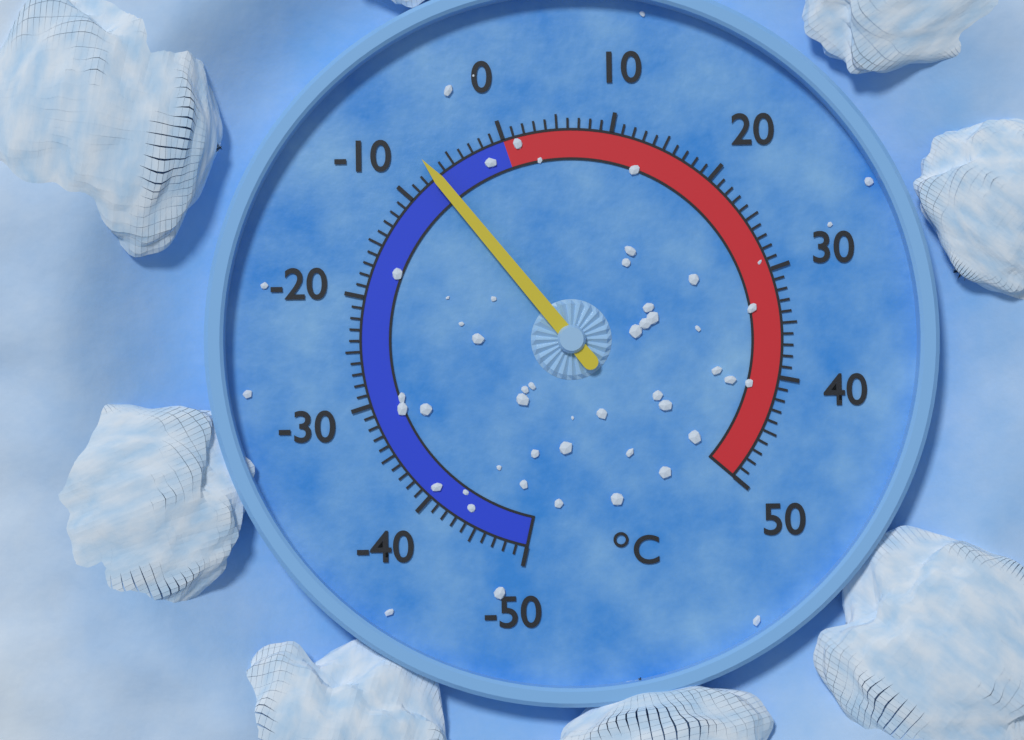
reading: -7 °C
